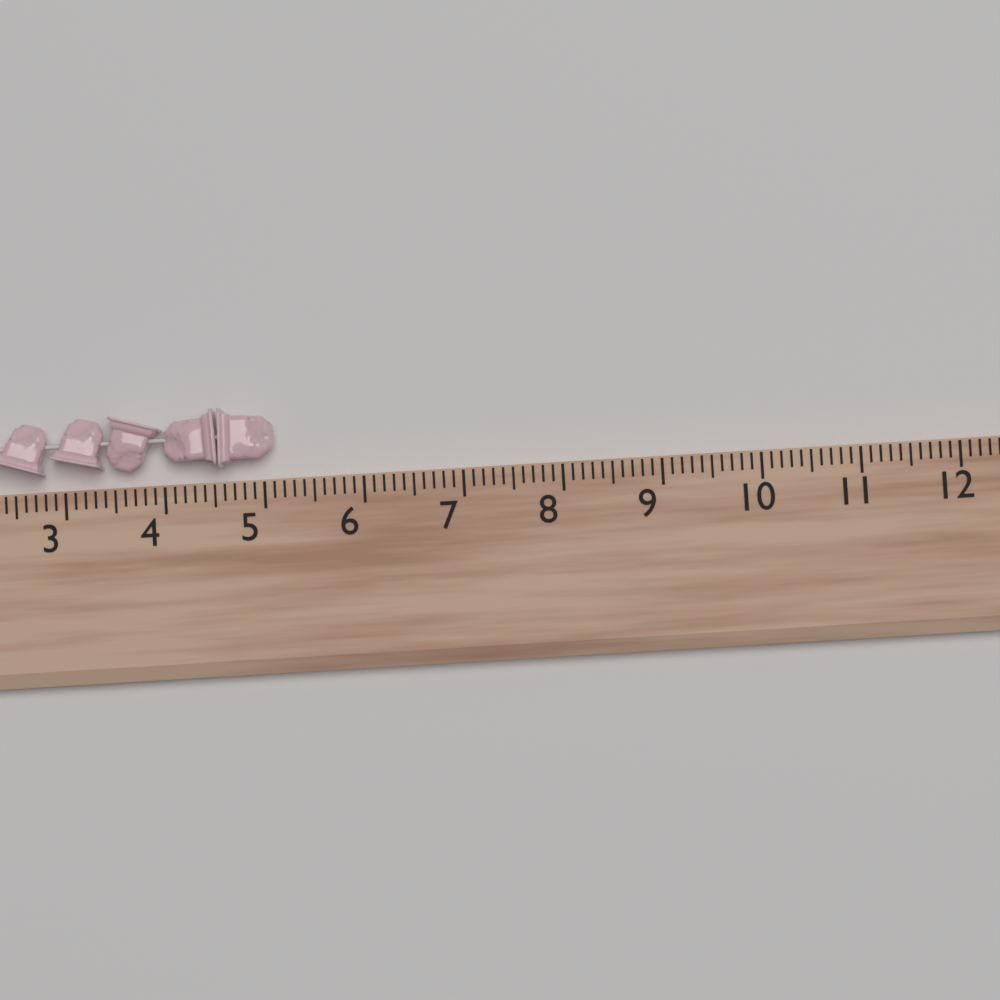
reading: 5.1 (no unit)
